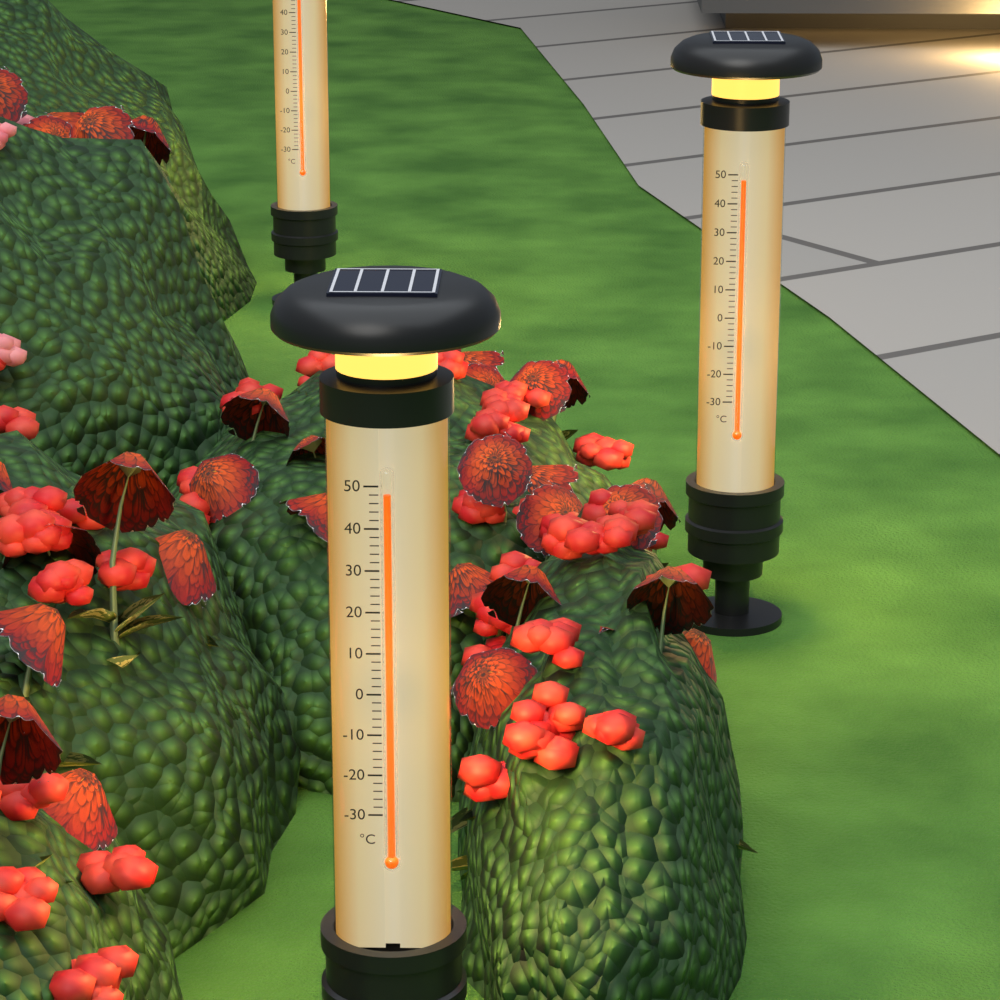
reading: 48 °C
